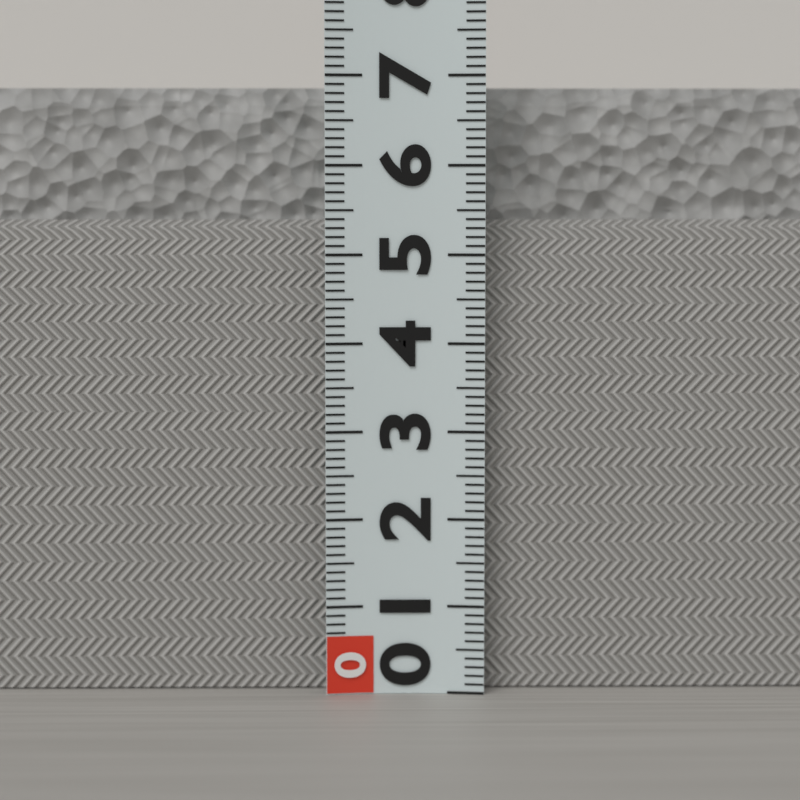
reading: 6.9 (no unit)
